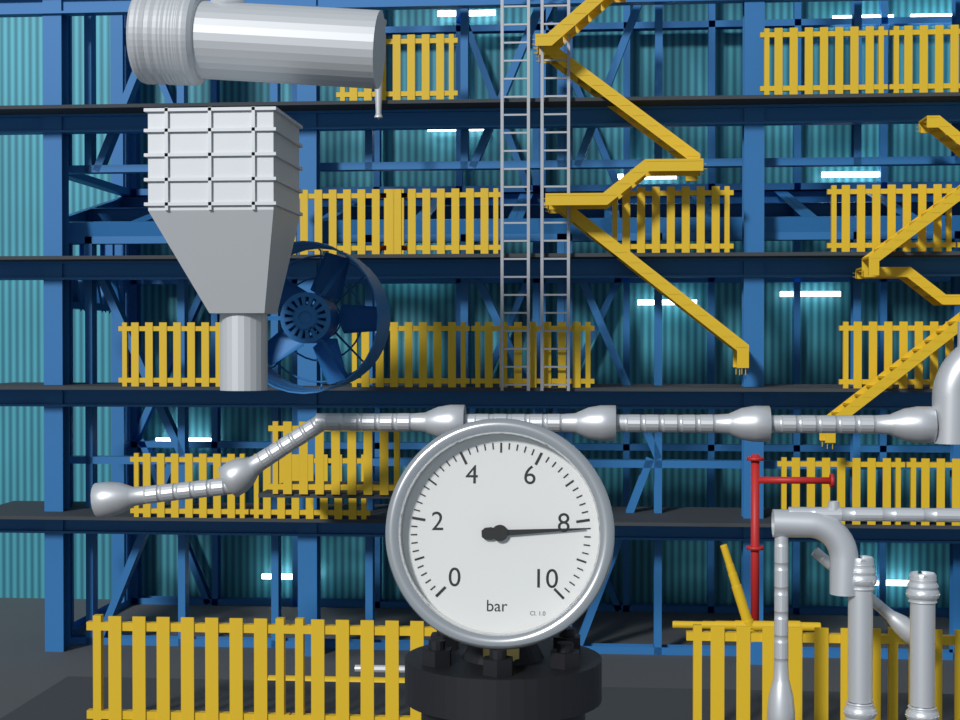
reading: 8.2 bar
